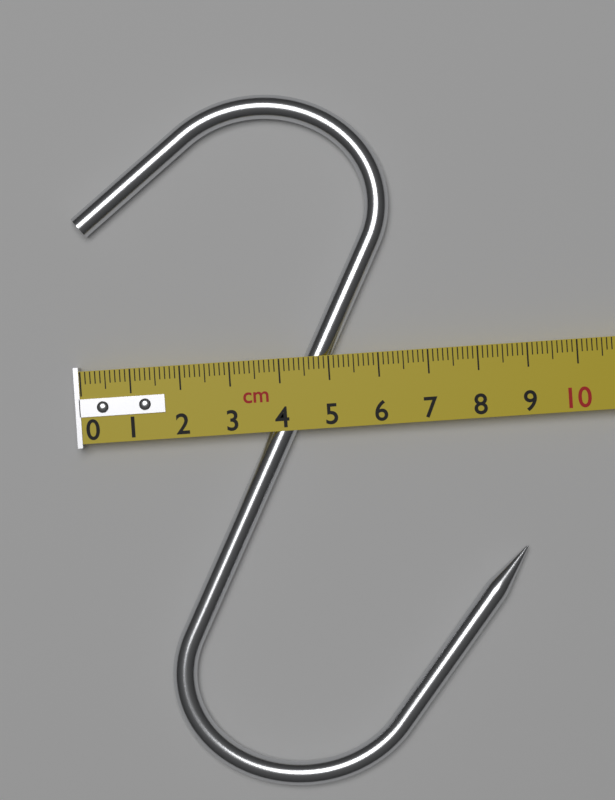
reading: 8.8 cm
